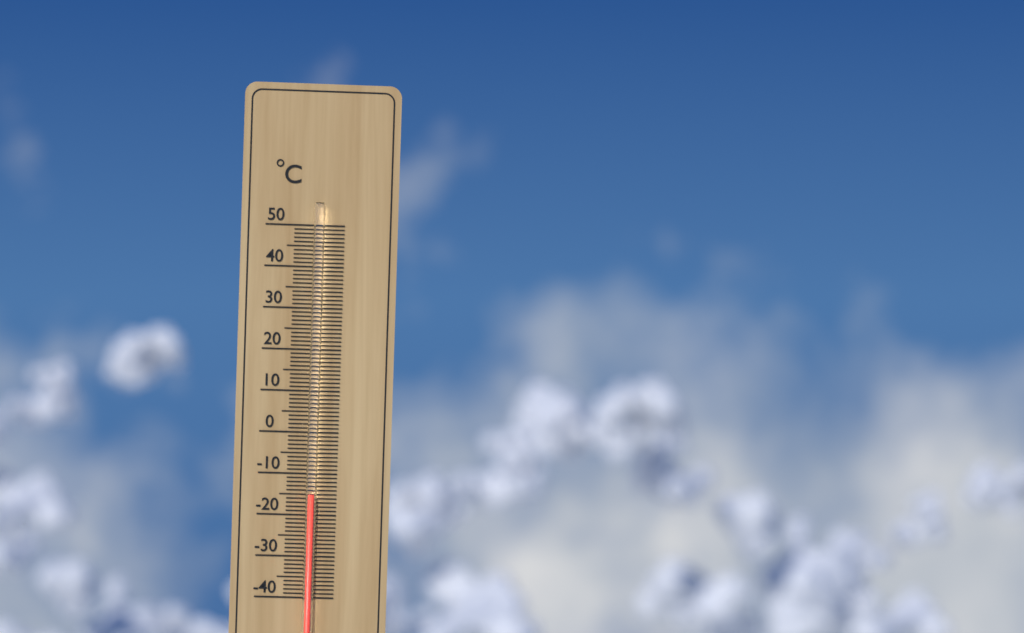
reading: -15 °C
